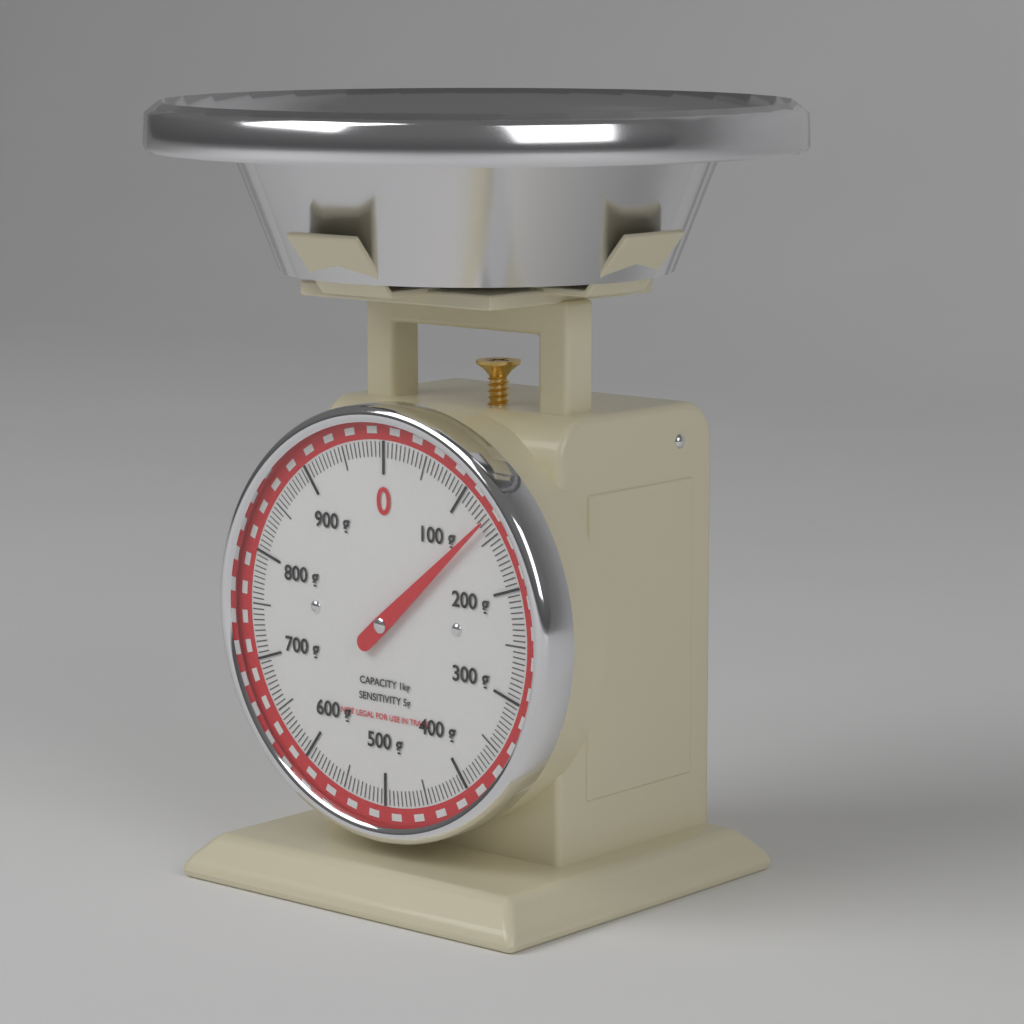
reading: 135 g
